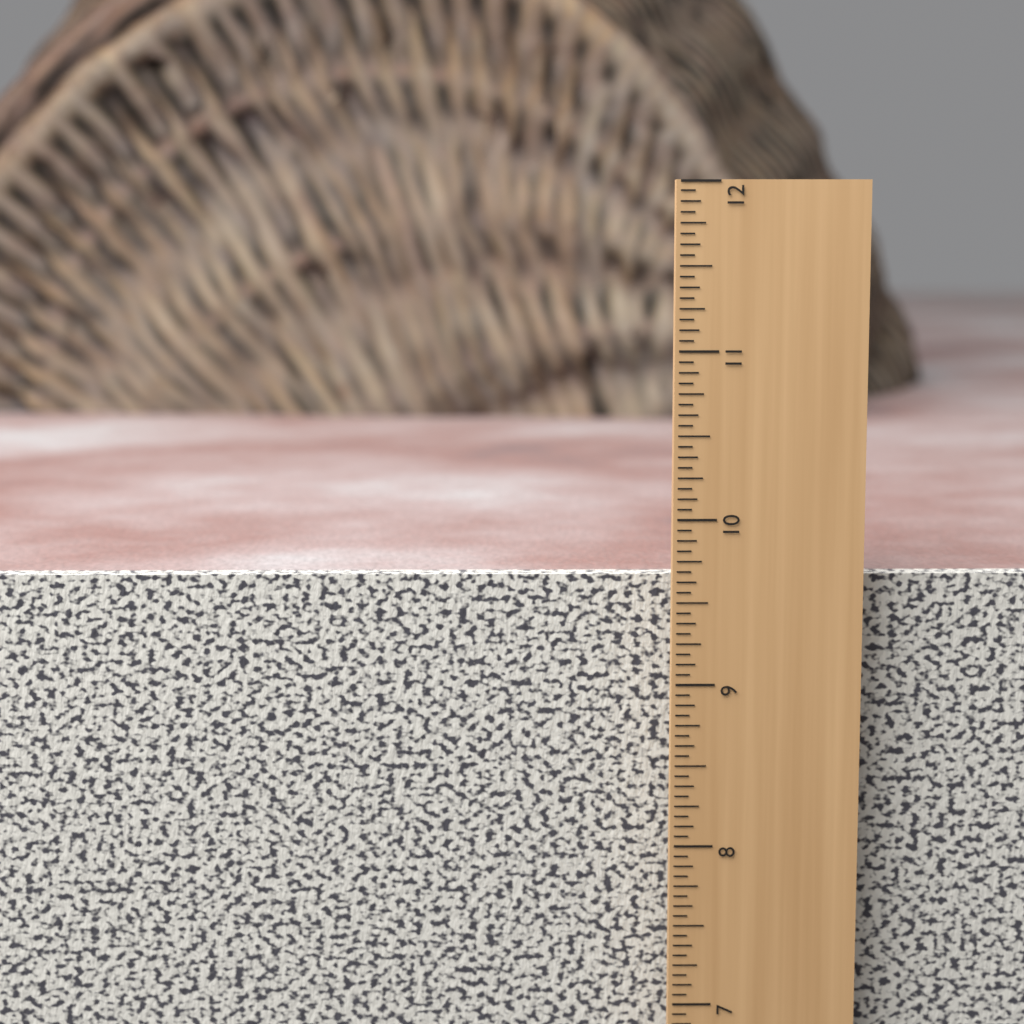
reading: 9.6250 in
